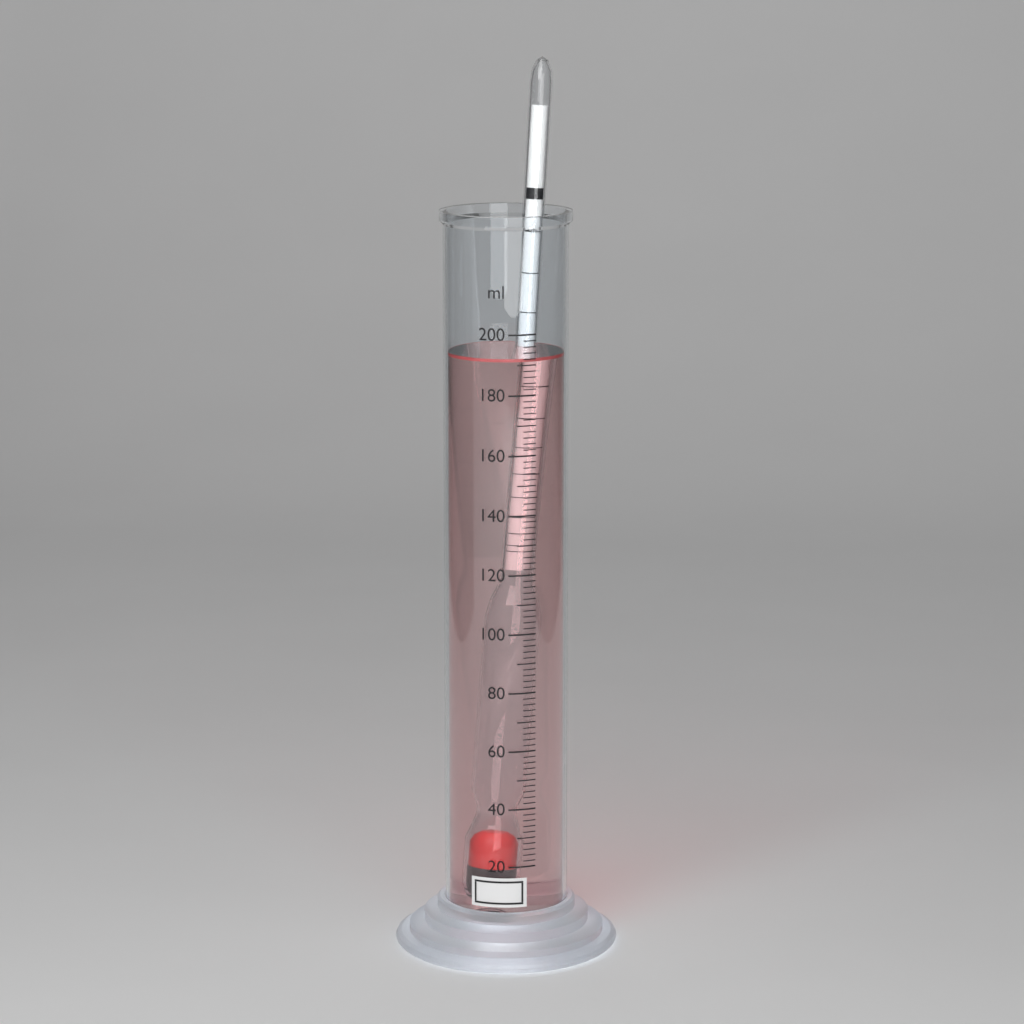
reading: 192 ml
